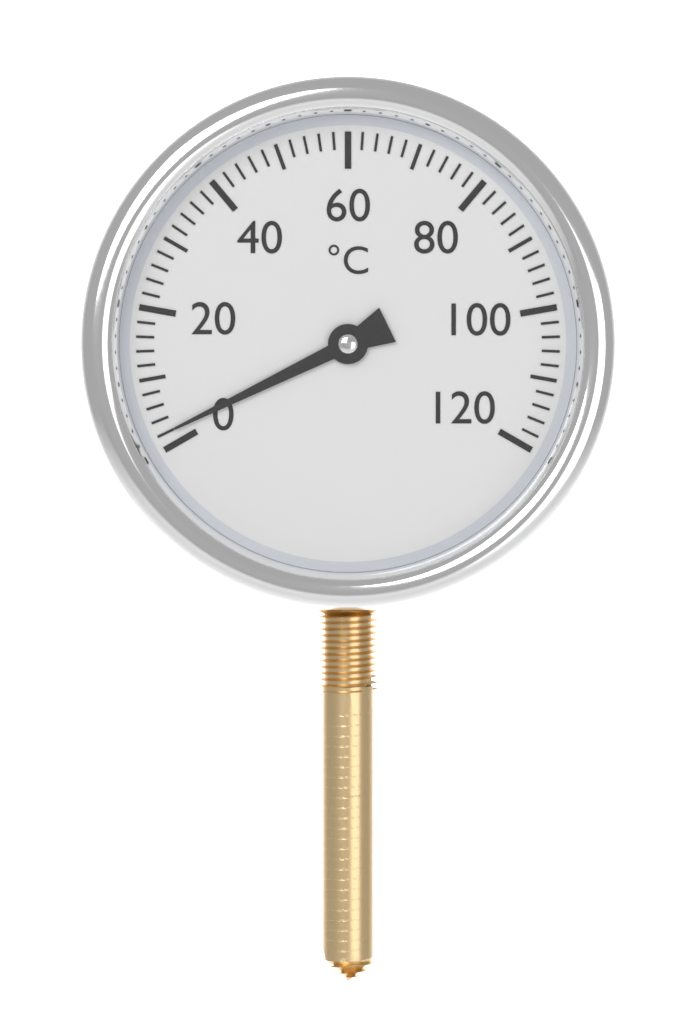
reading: 2 °C
